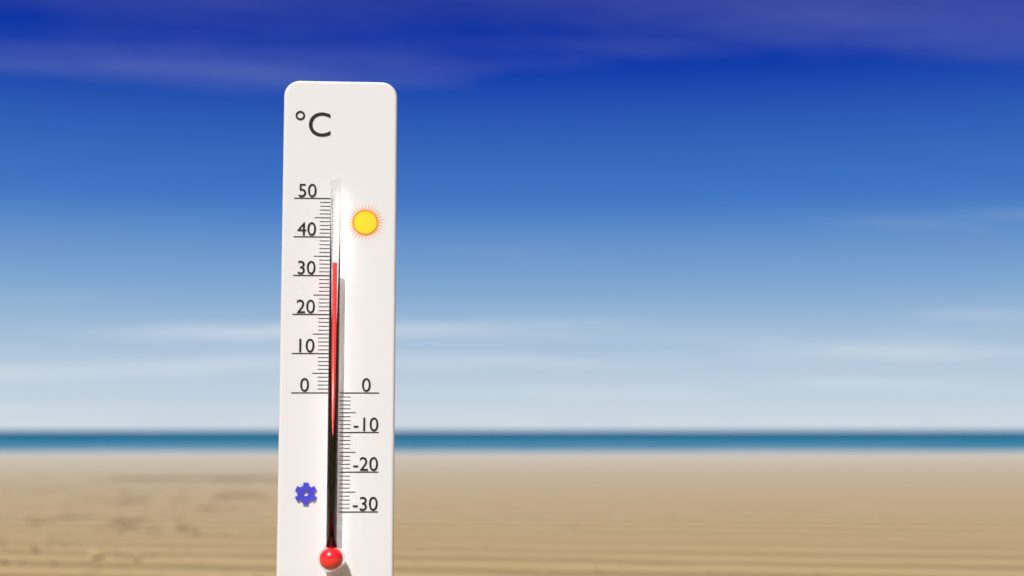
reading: 33 °C
